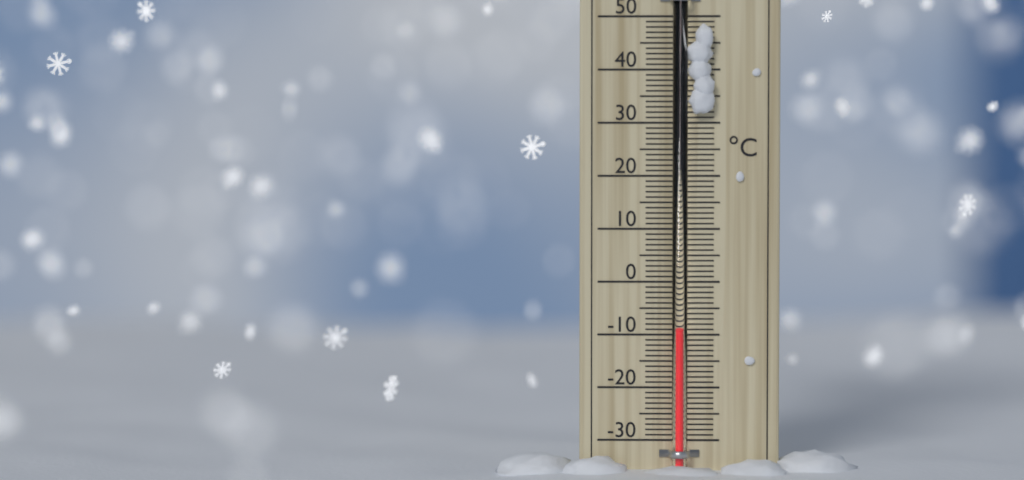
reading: -9 °C
